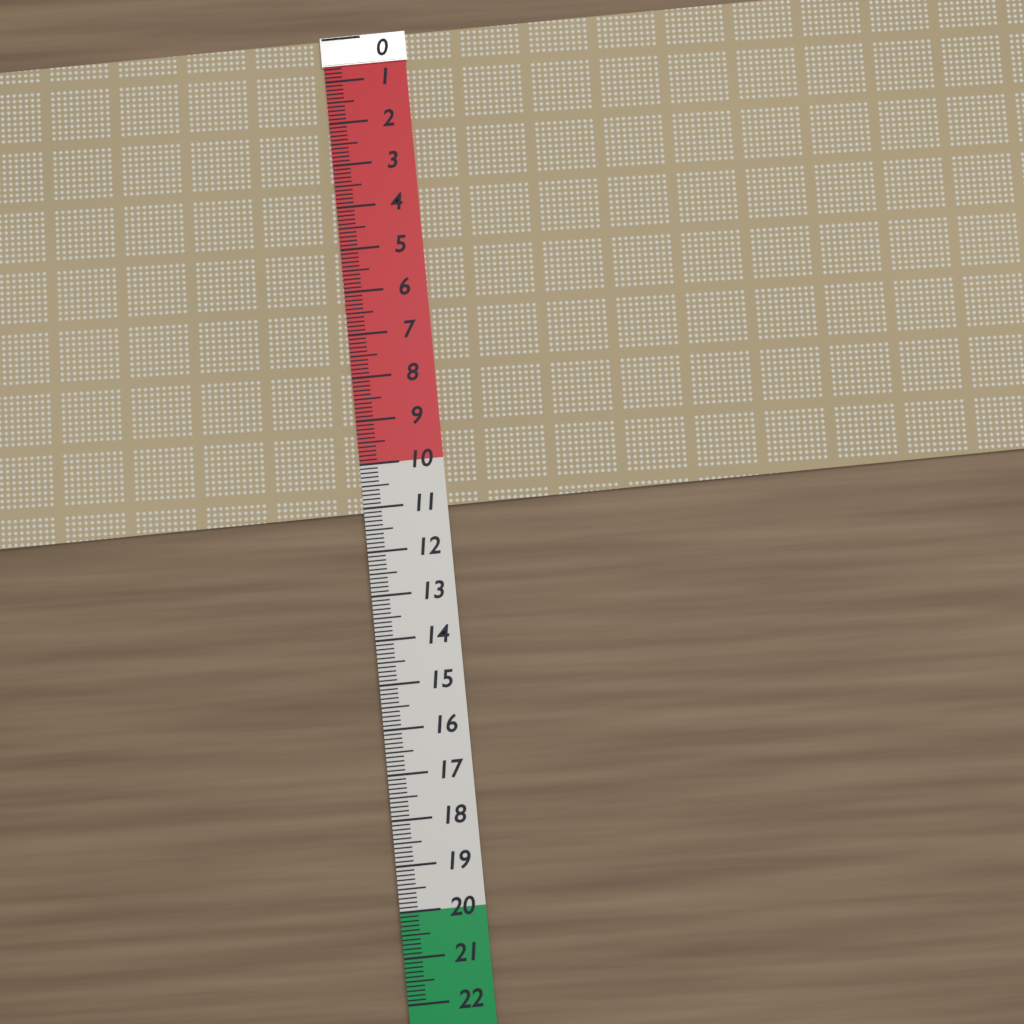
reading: 11.1 (no unit)
